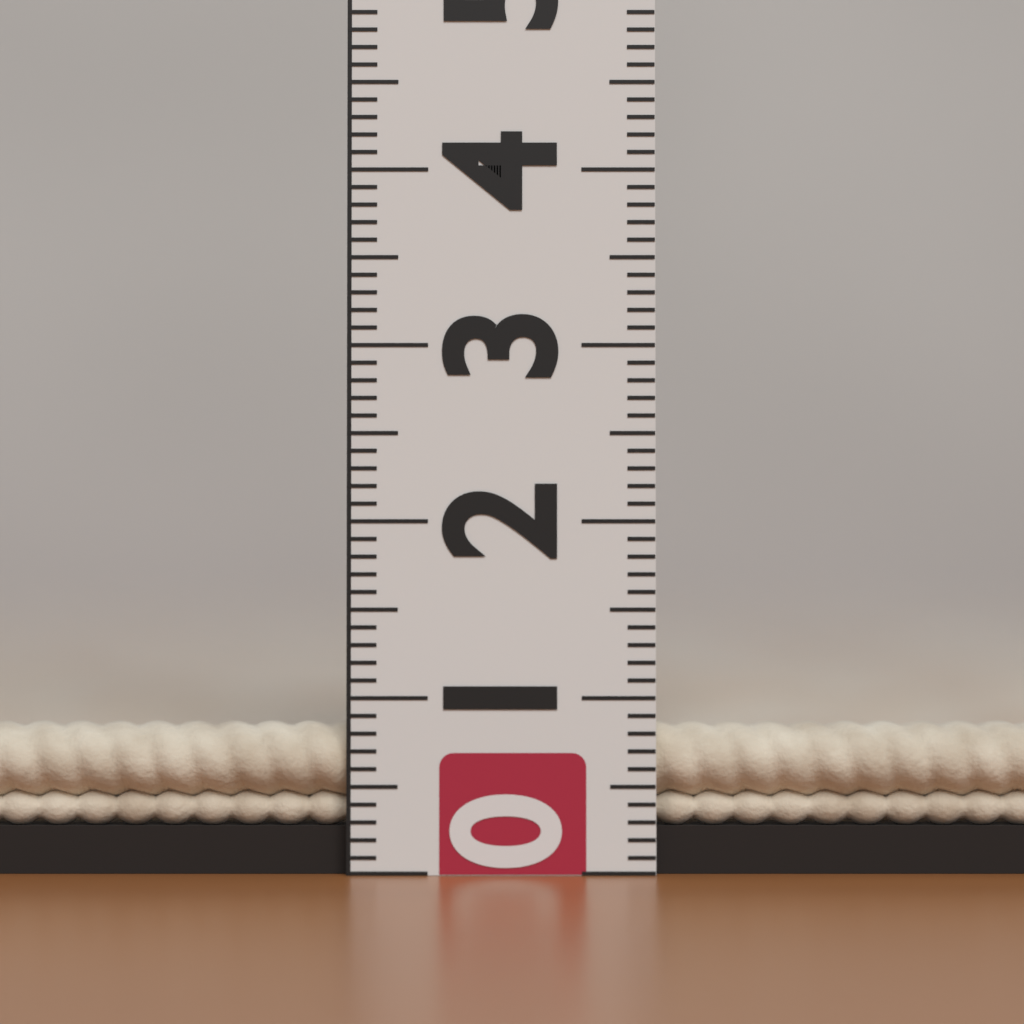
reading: 1.0 cm
